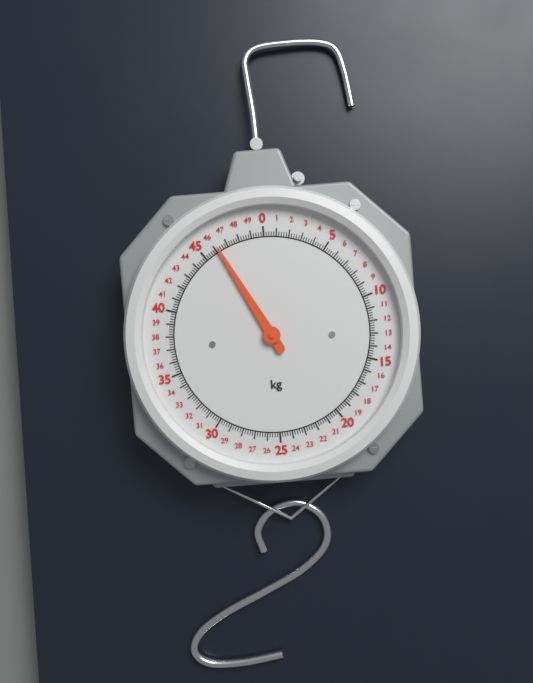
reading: 46.2 kg
